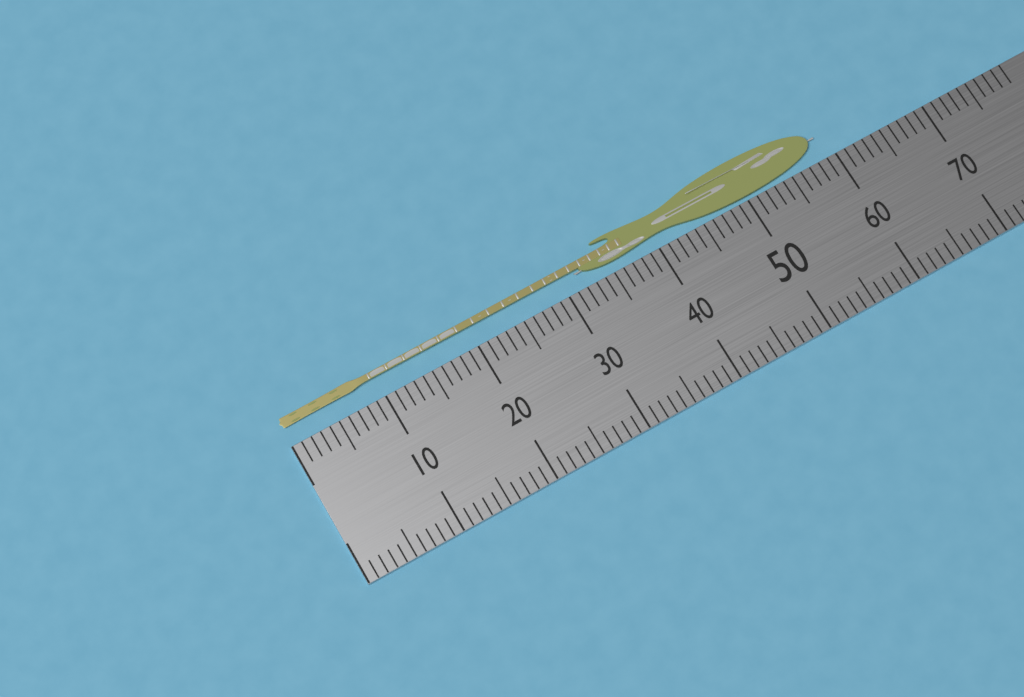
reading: 59 (no unit)
